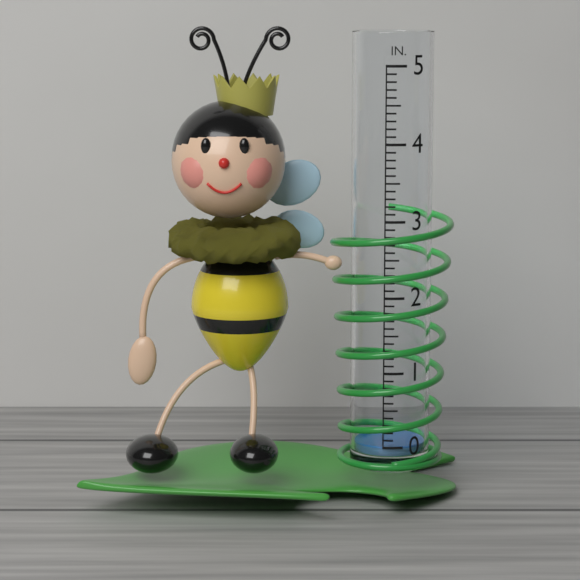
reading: 0.0 in
